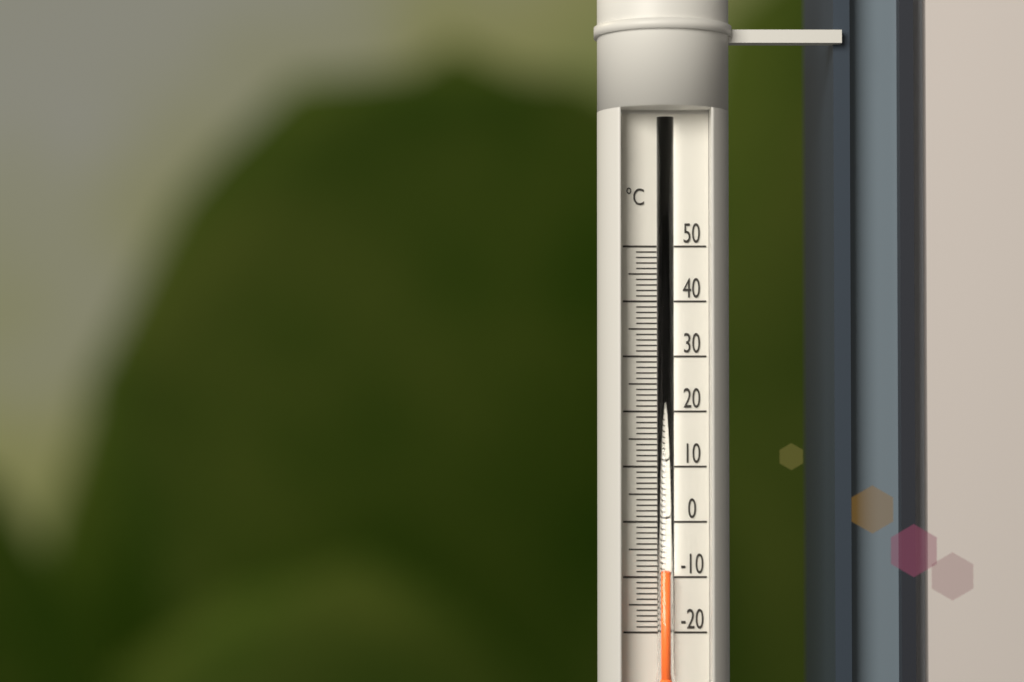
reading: -9 °C
